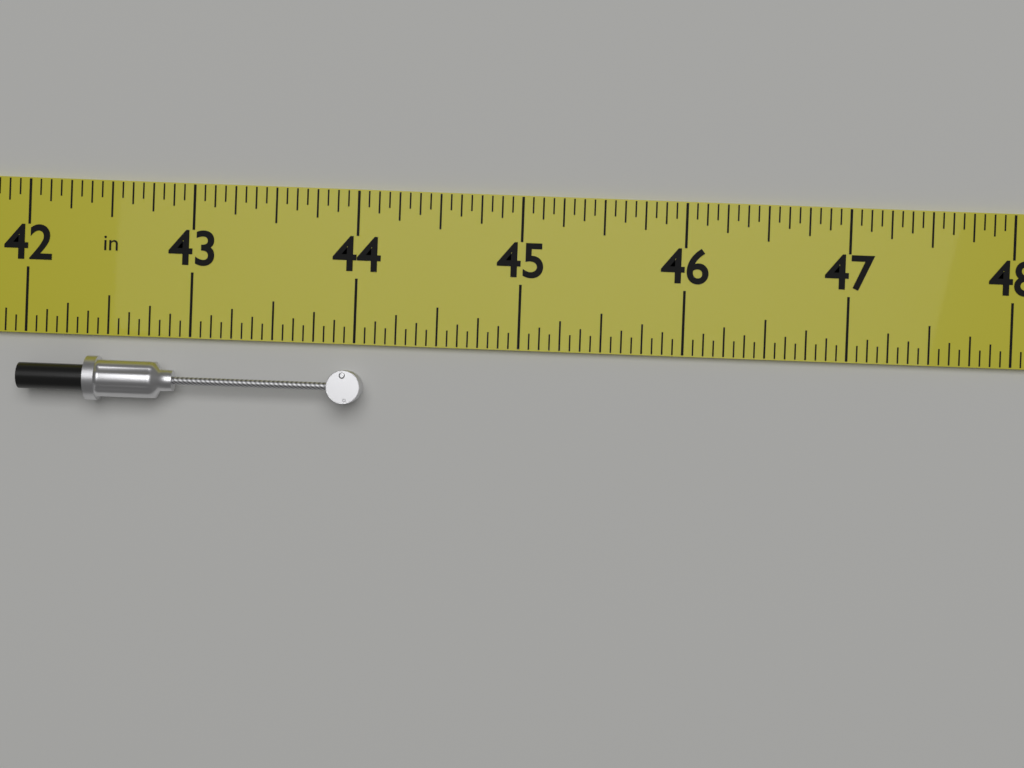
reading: 44.0625 in
